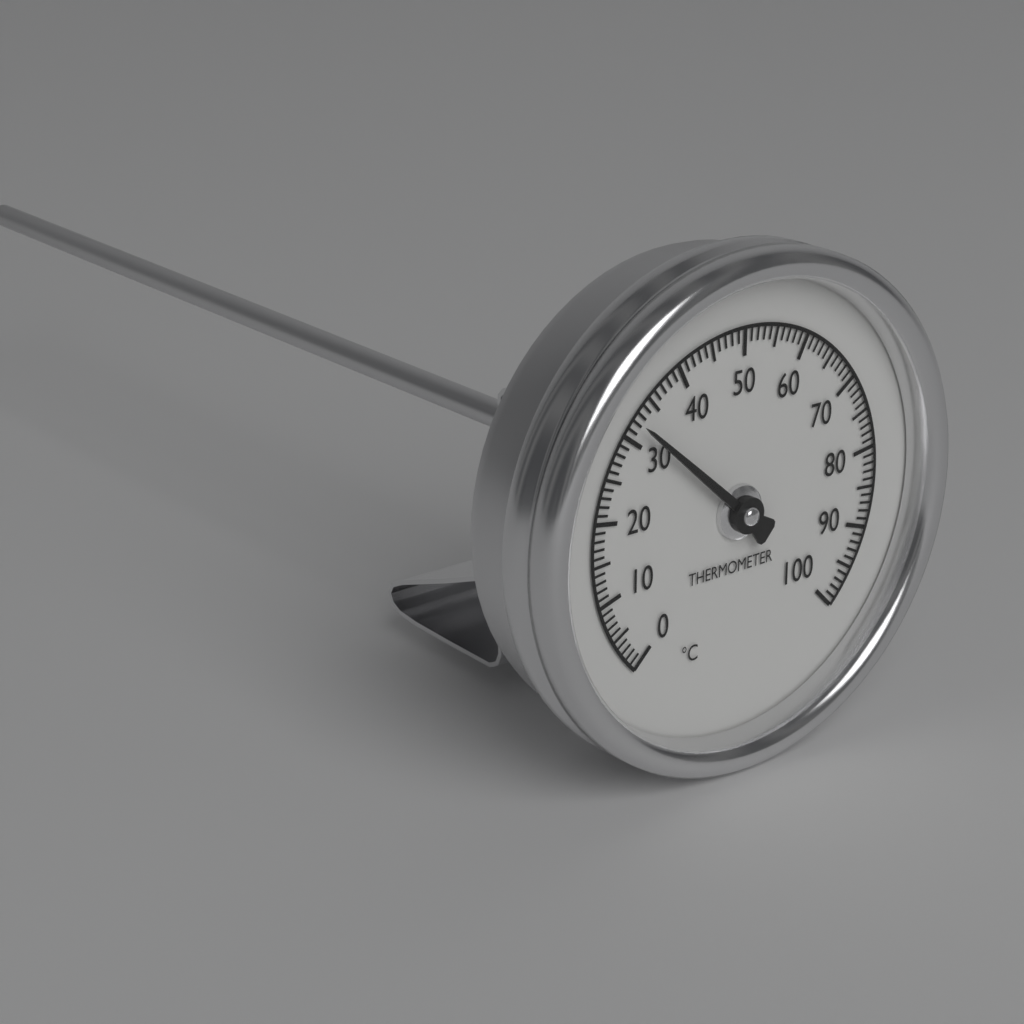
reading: 32 °C
